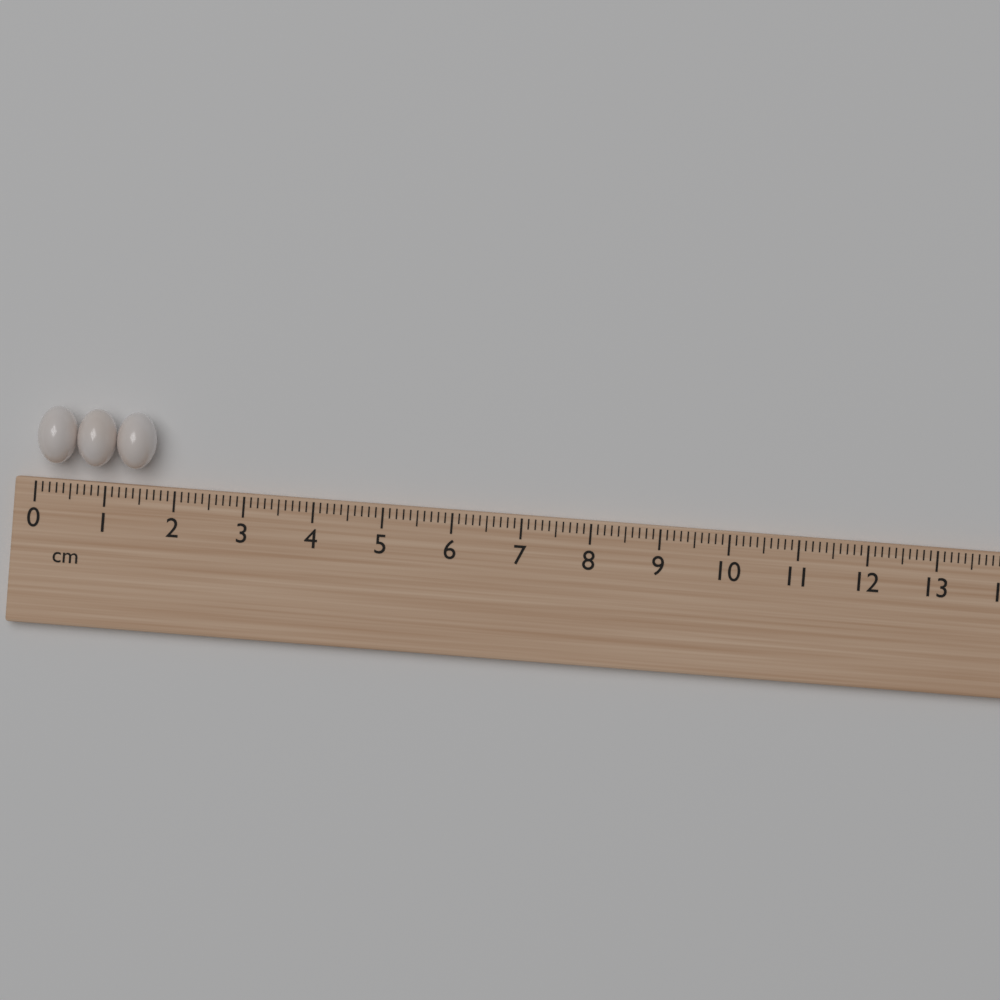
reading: 1.7 cm
